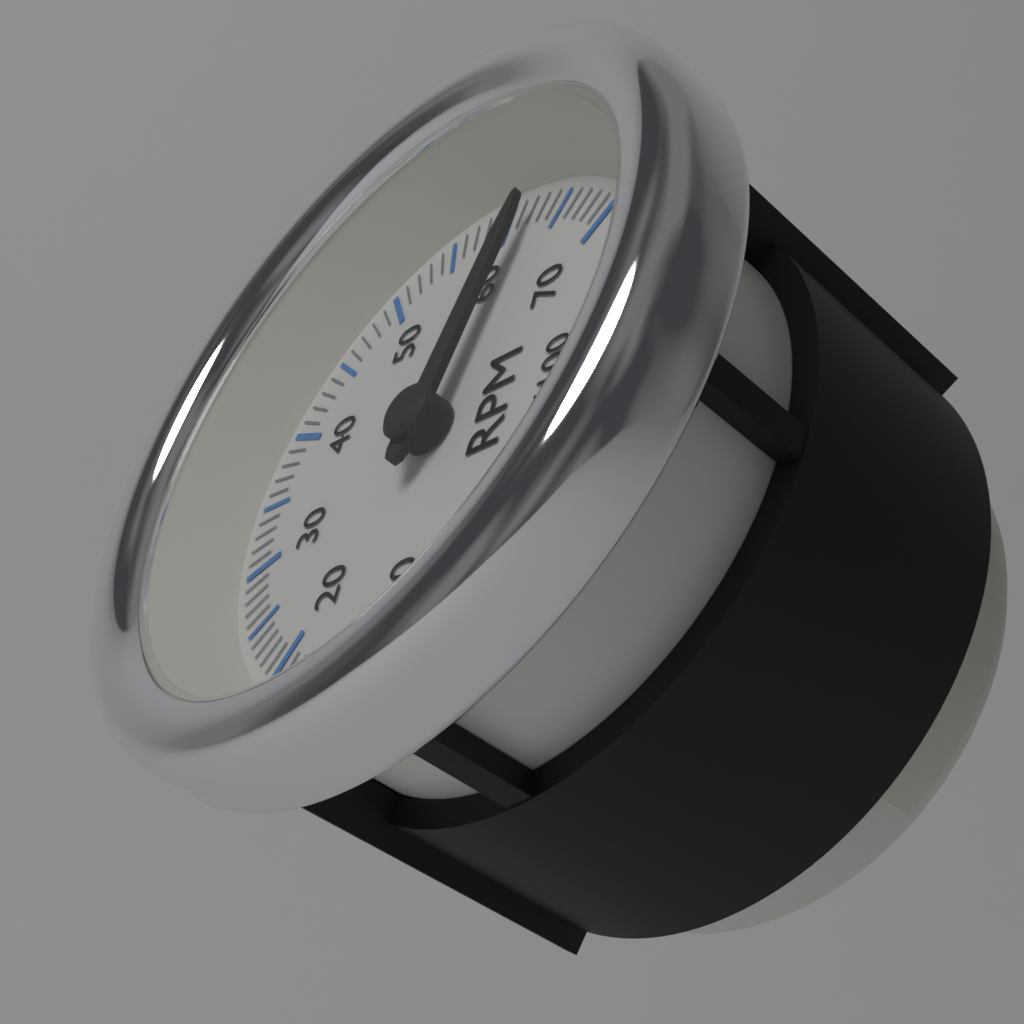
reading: 6200 RPM
